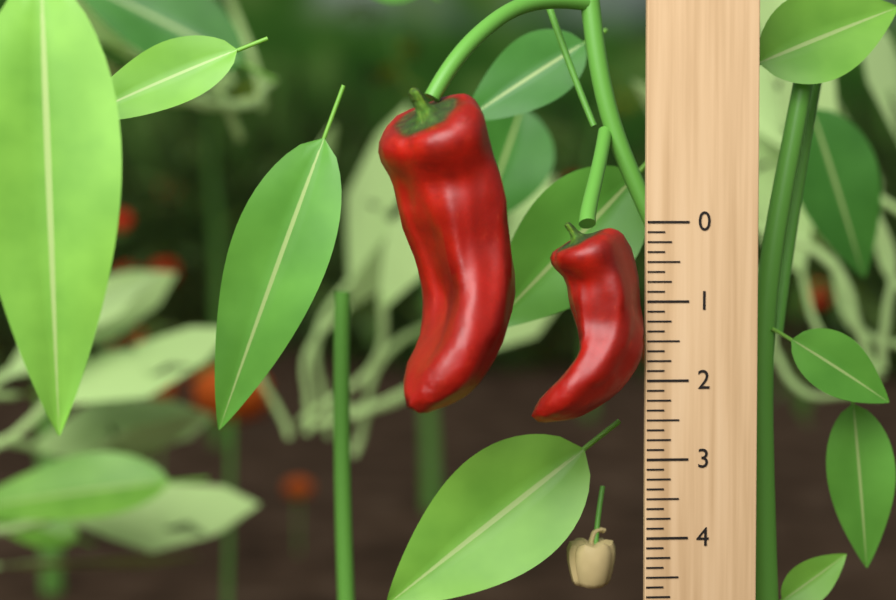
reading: 2.500 (no unit)
